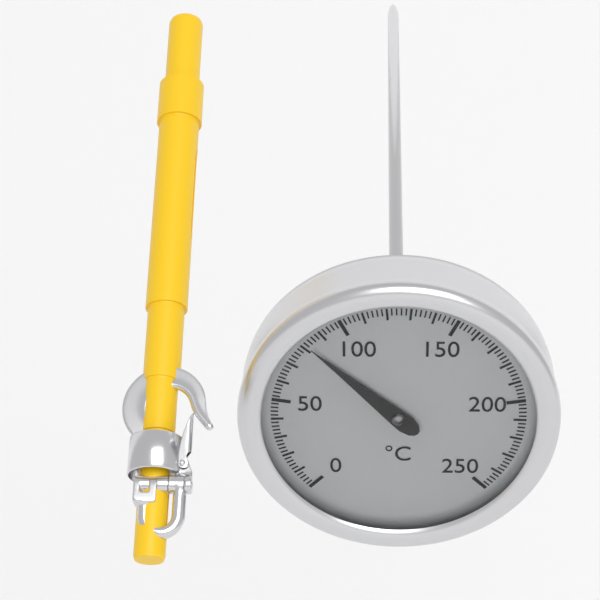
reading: 82 °C
